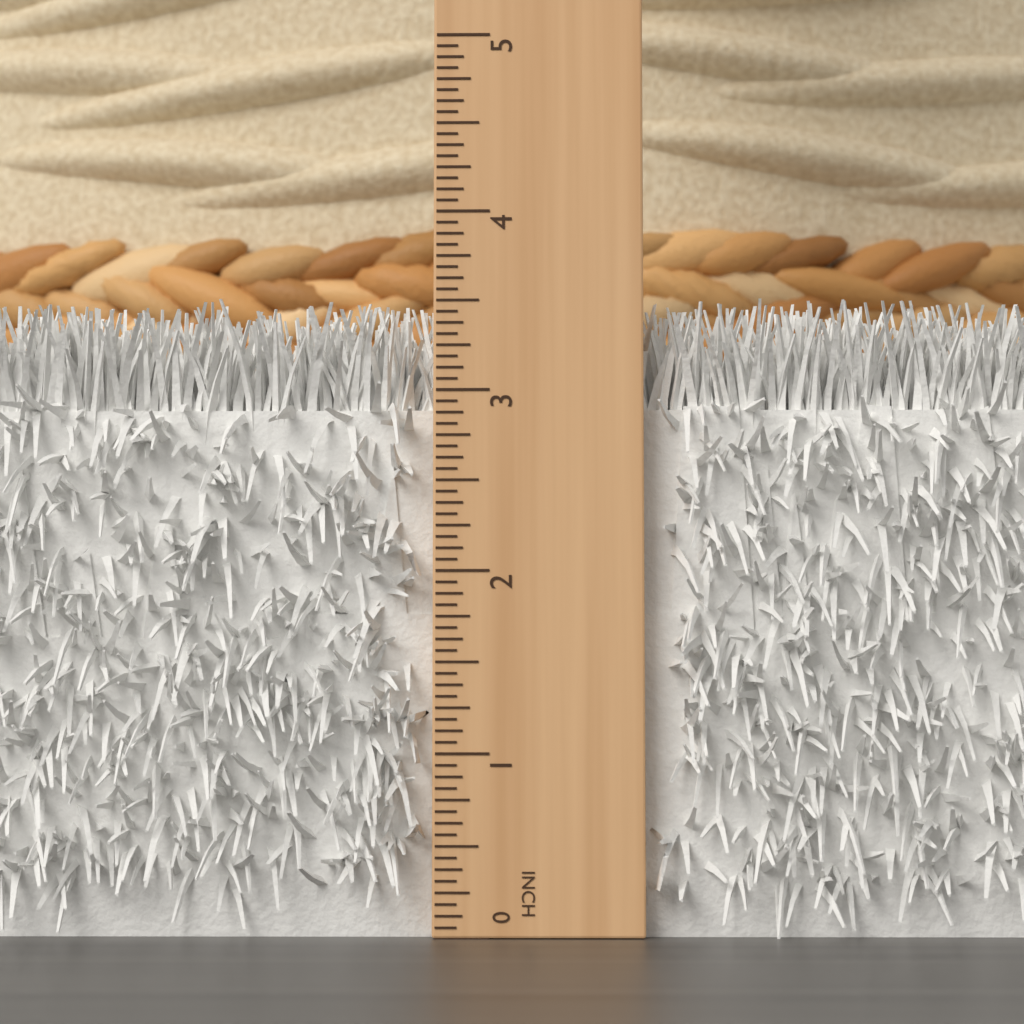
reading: 3.5000 in
